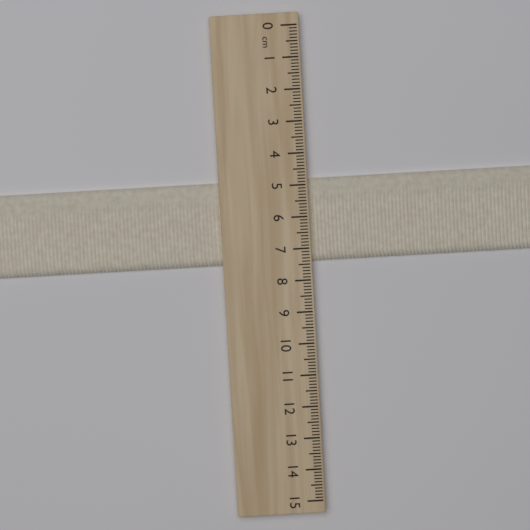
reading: 7.4 cm
